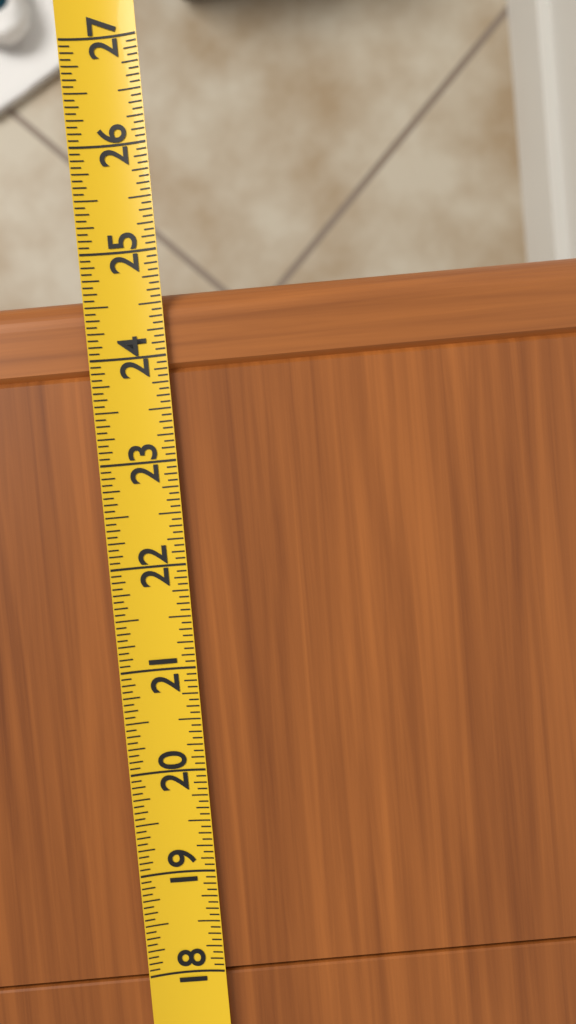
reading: 24.6250 (no unit)
